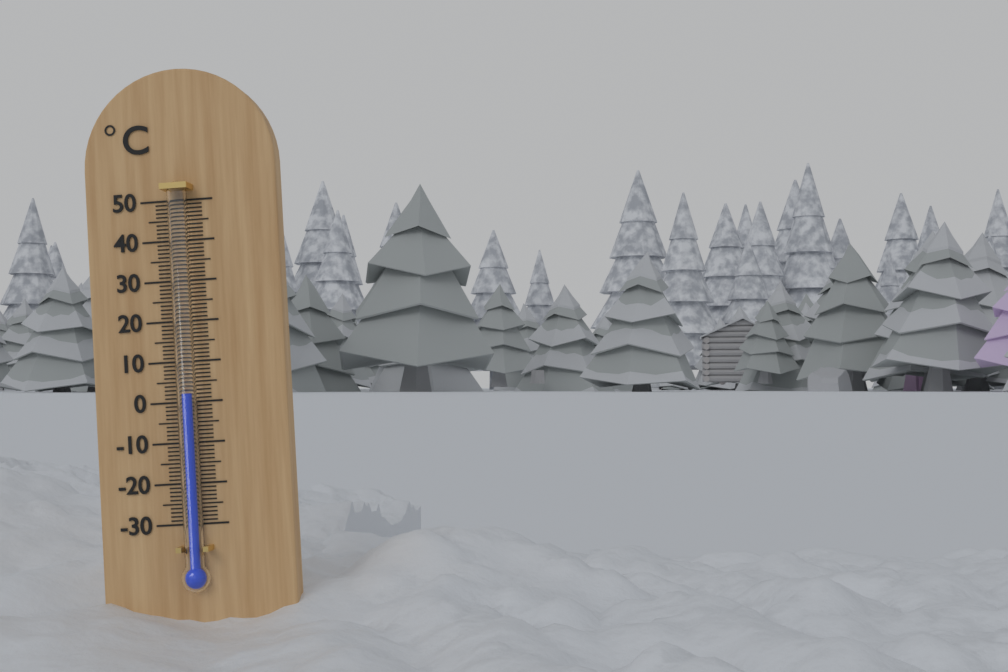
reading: 2 °C
